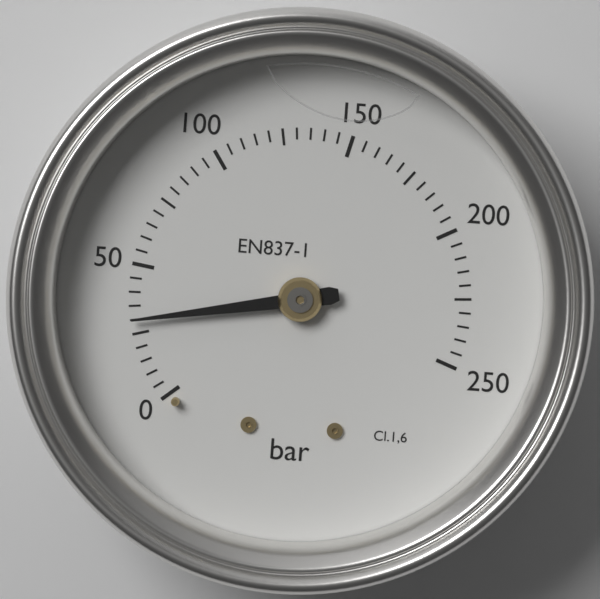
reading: 30 bar
